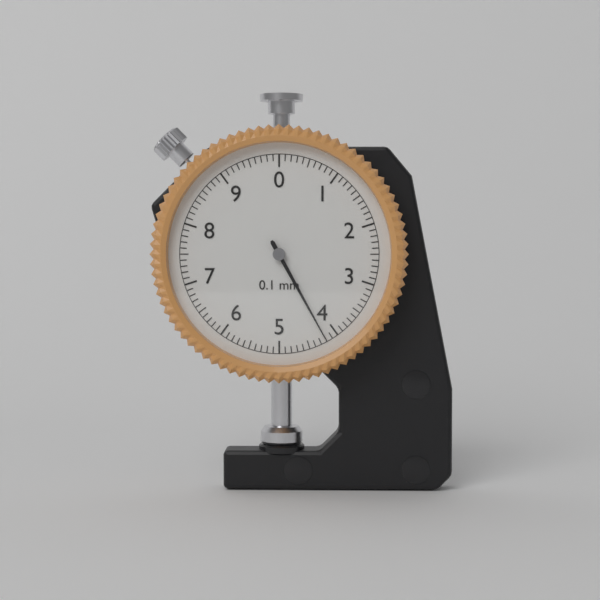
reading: 4.2 mm
